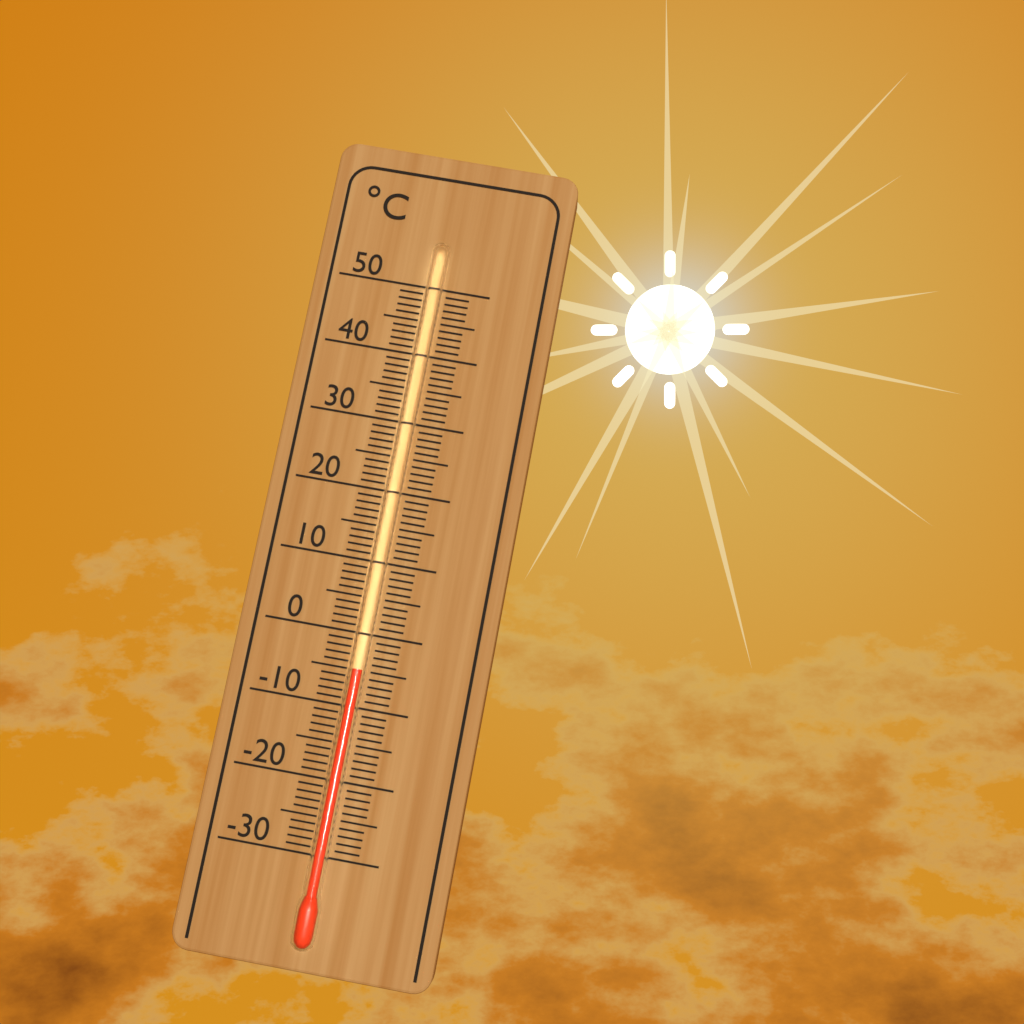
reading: -5 °C
